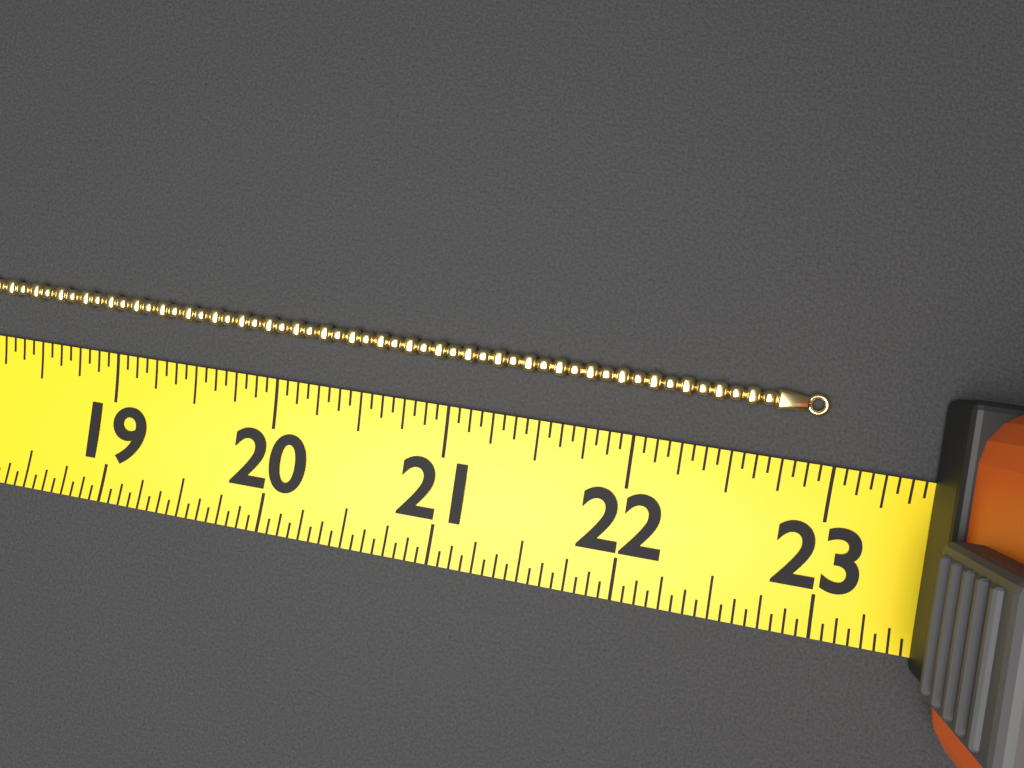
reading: 22.9375 (no unit)
